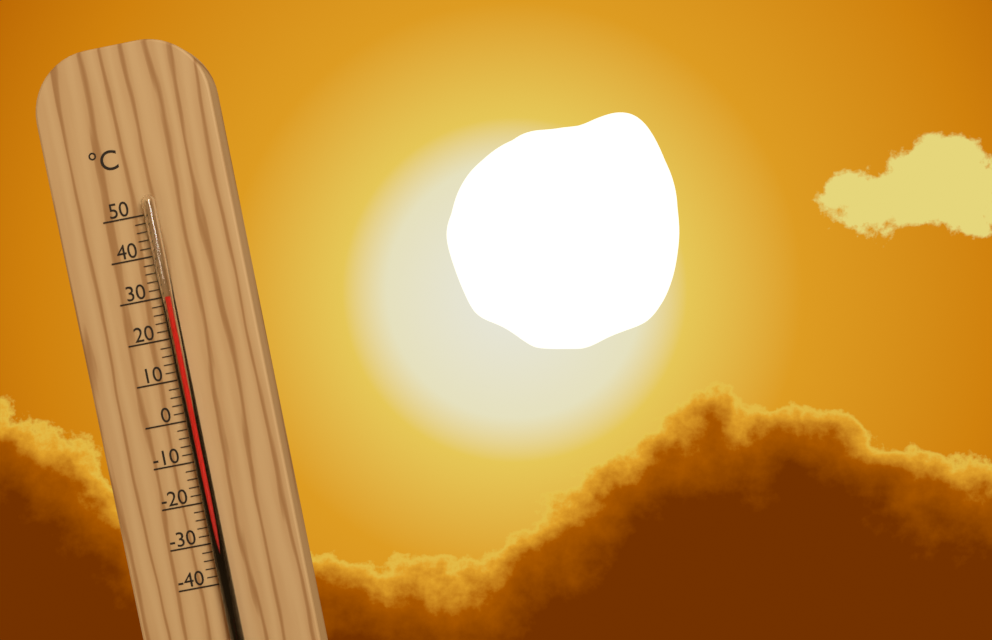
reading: 30 °C
